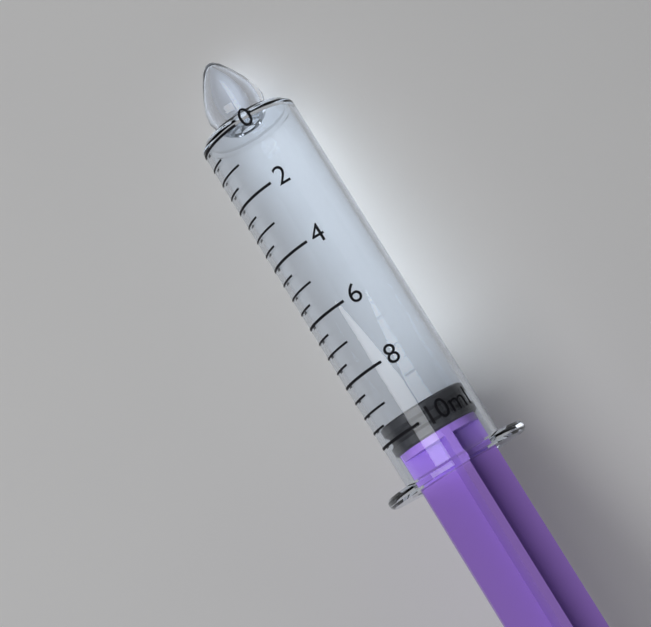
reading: 9.5 ml
